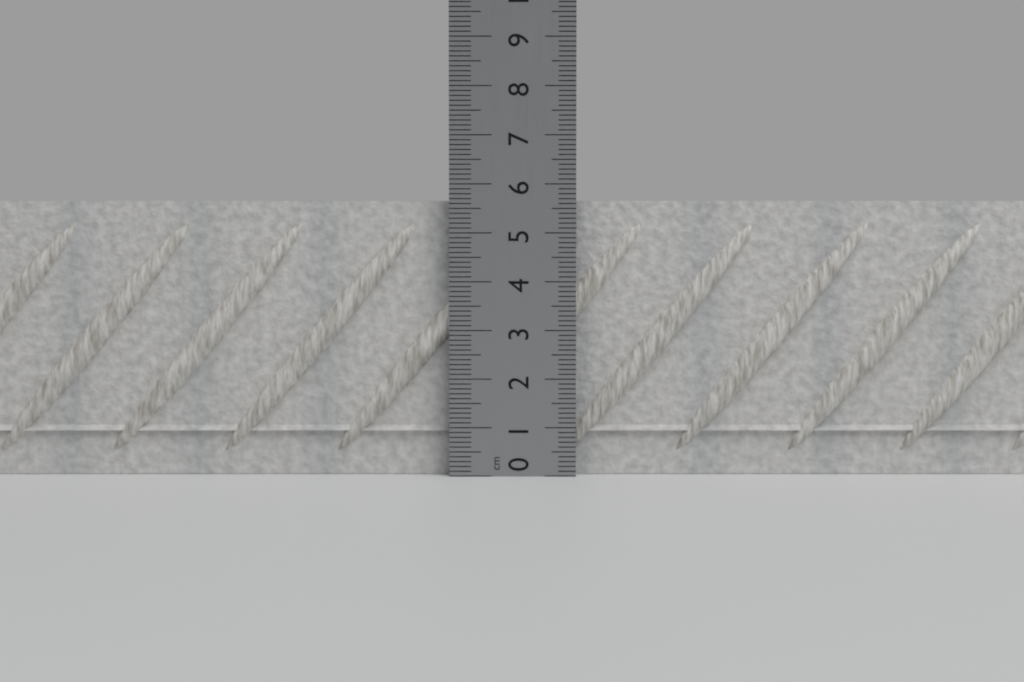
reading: 5.7 cm
